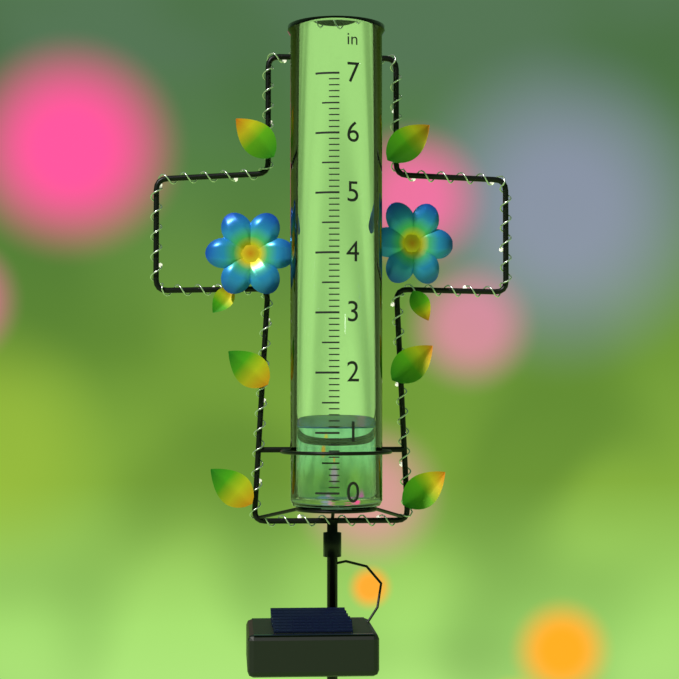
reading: 1.1 in
